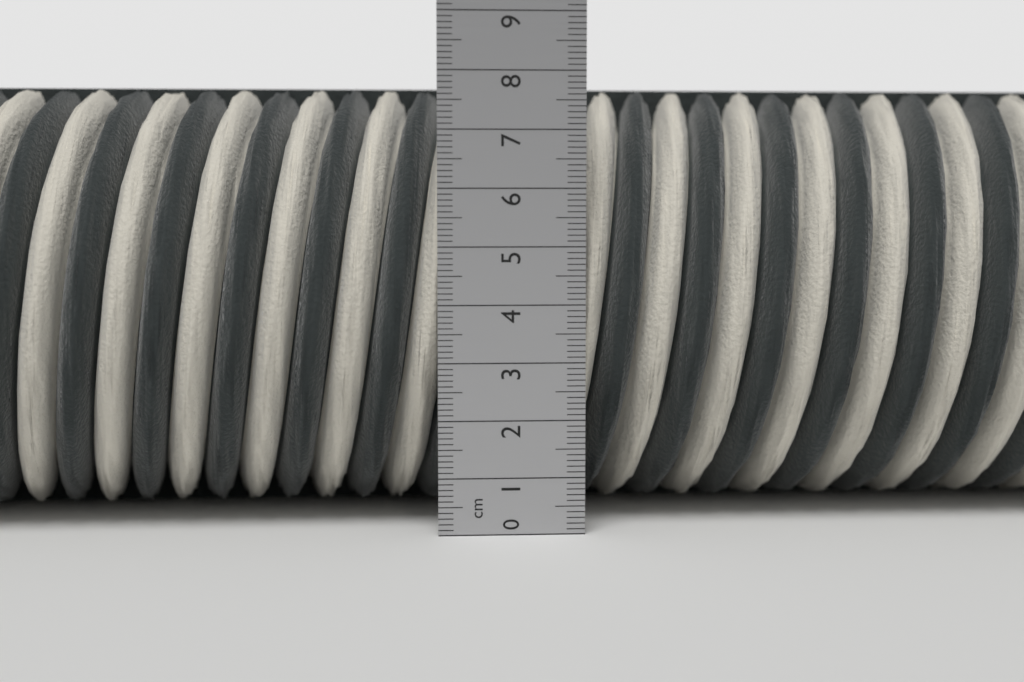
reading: 7.9 cm
